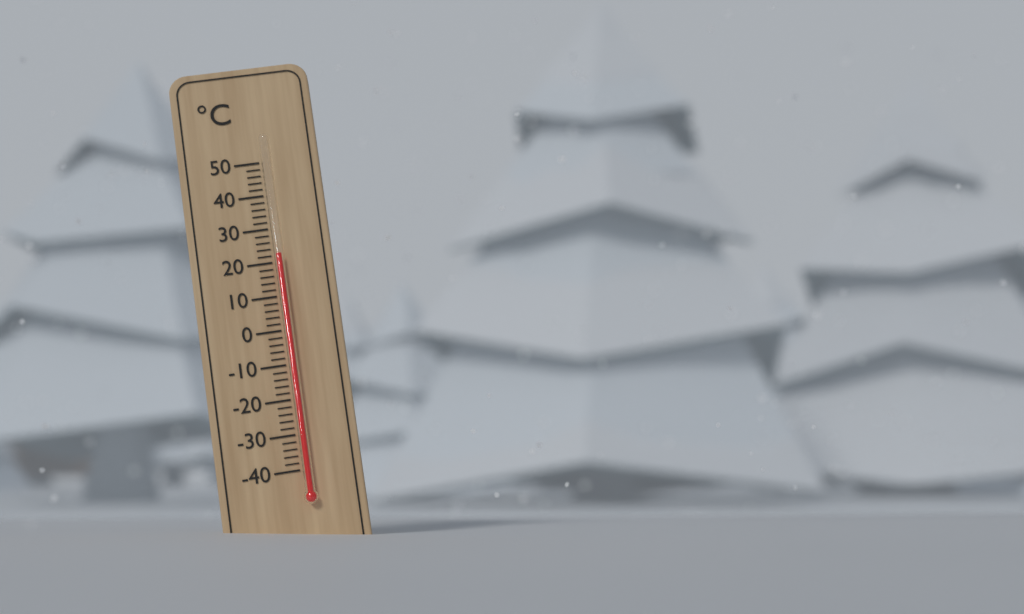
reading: 22 °C
